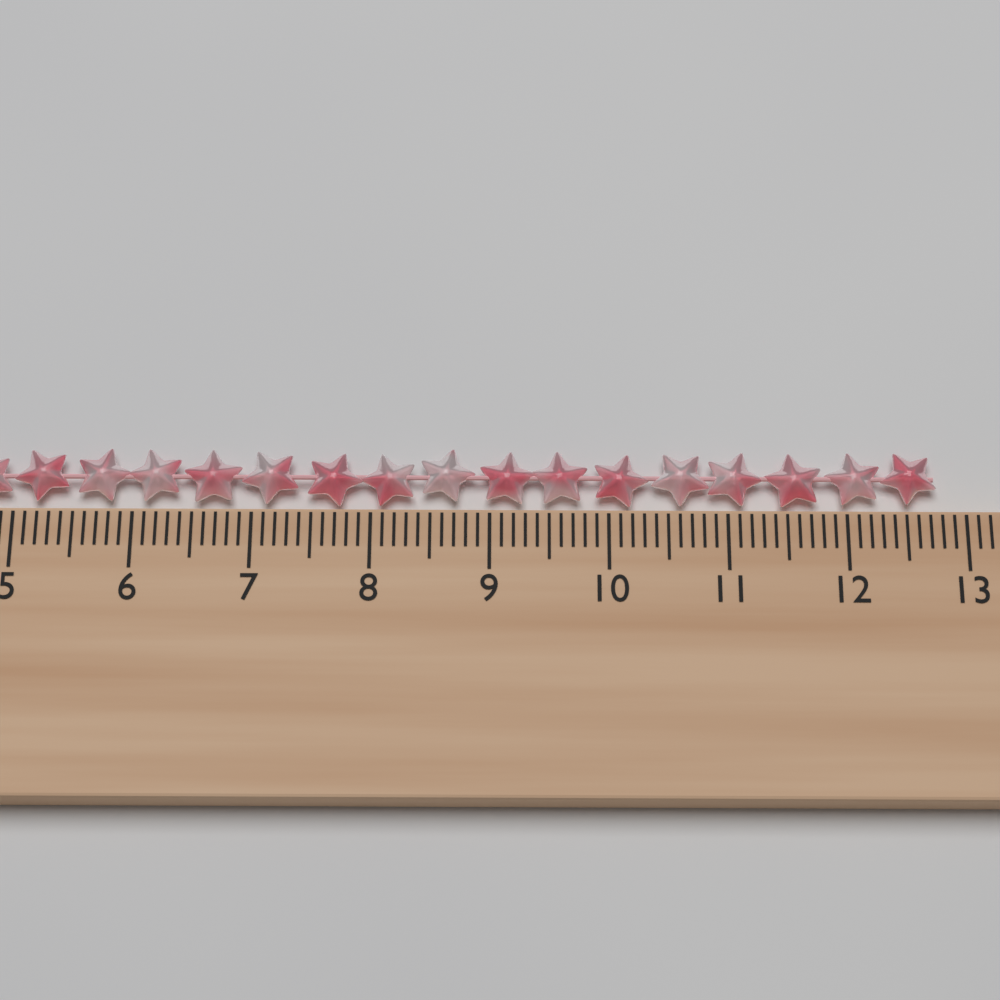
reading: 12.8 cm
